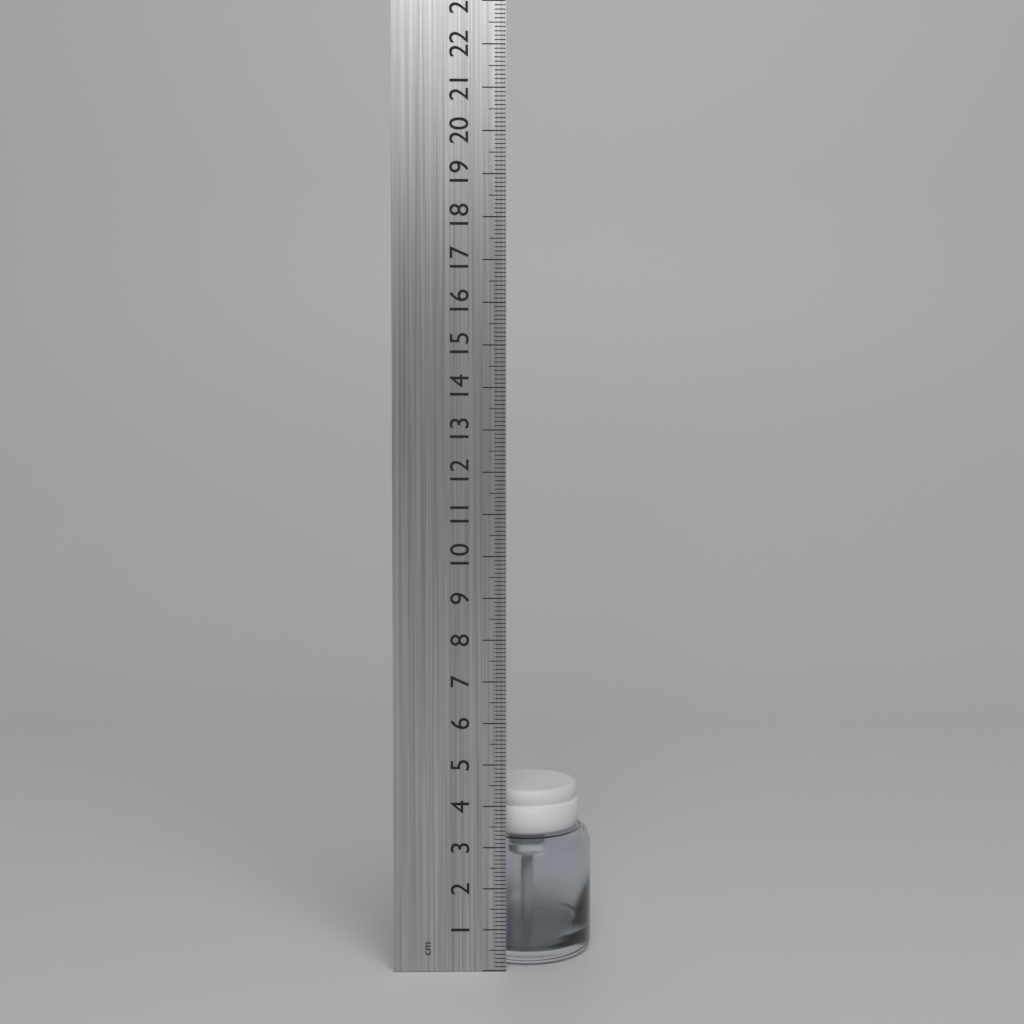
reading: 4.2 cm
